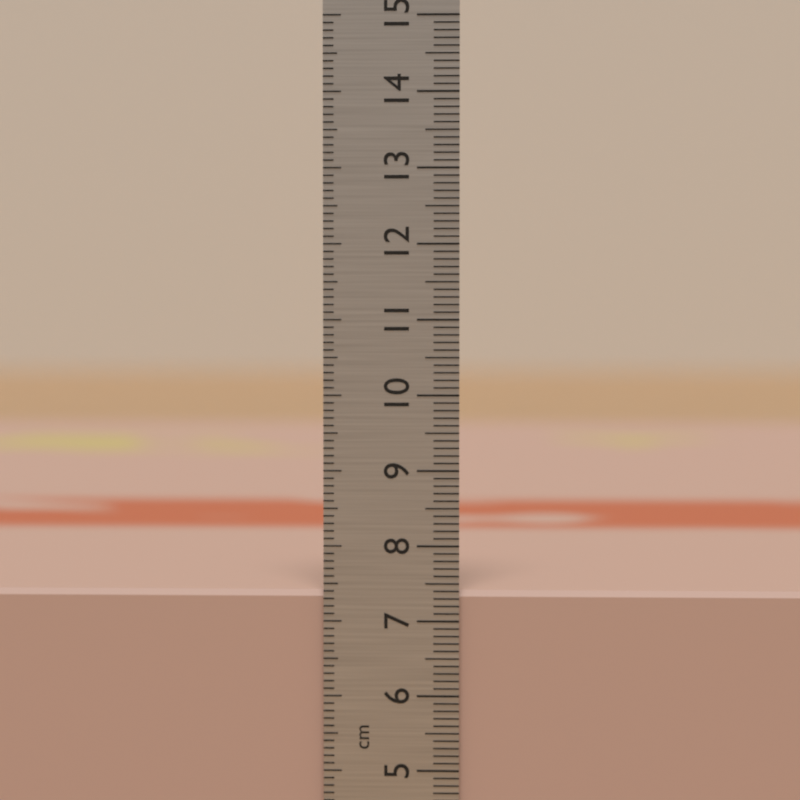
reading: 7.4 cm
